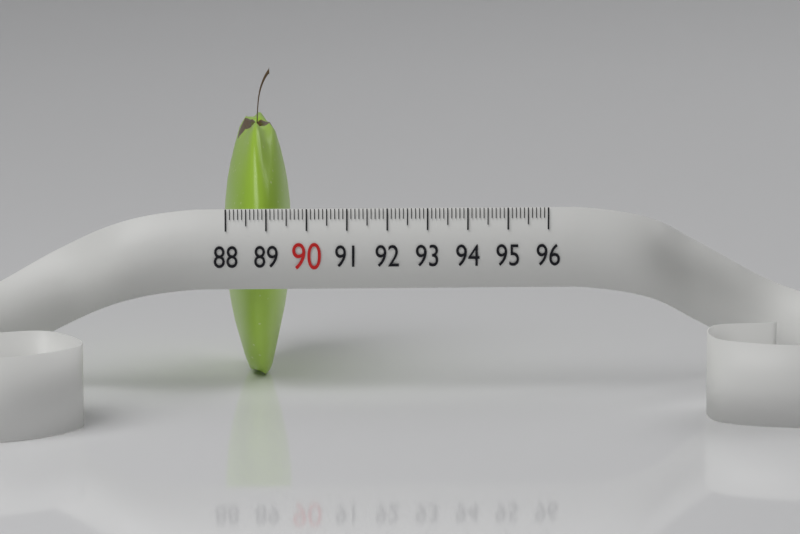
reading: 89.7 (no unit)
